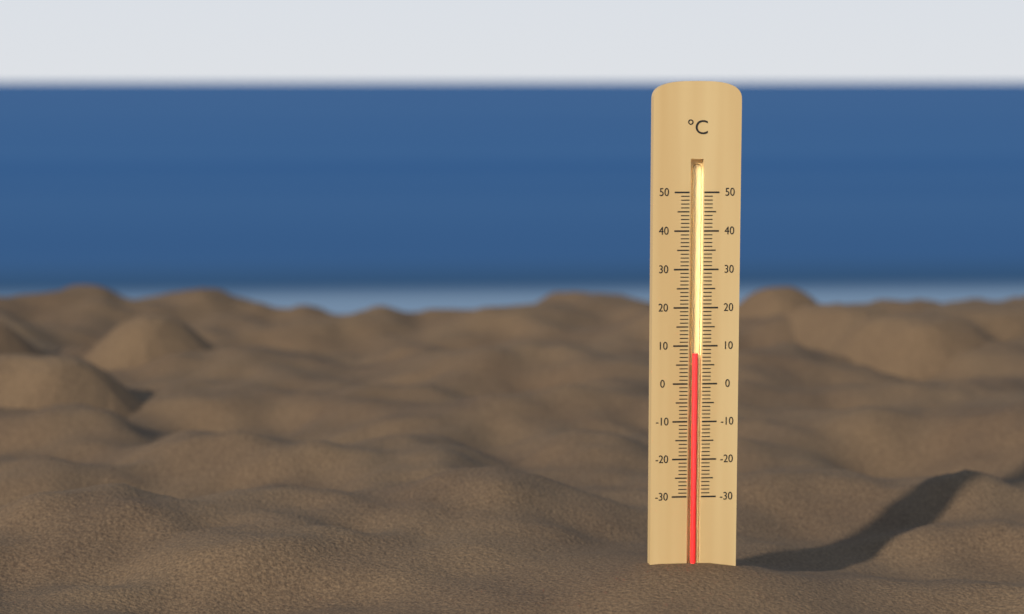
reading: 8 °C
